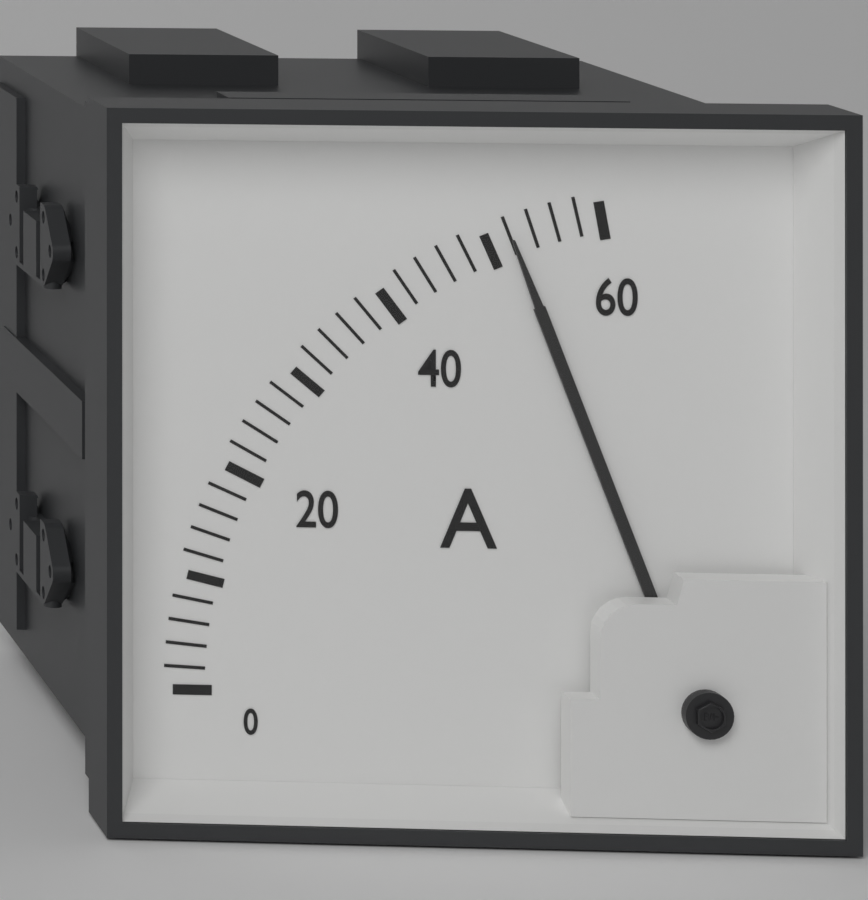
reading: 52 A
